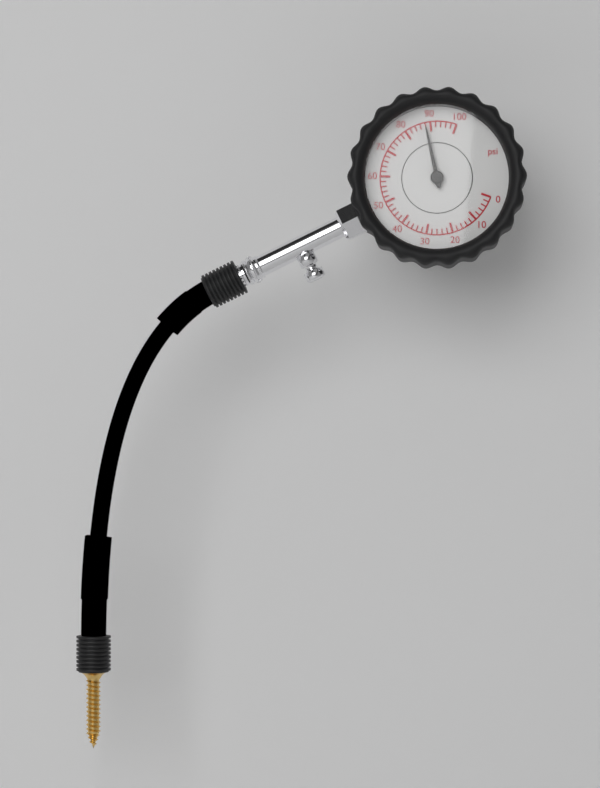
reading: 88 psi
